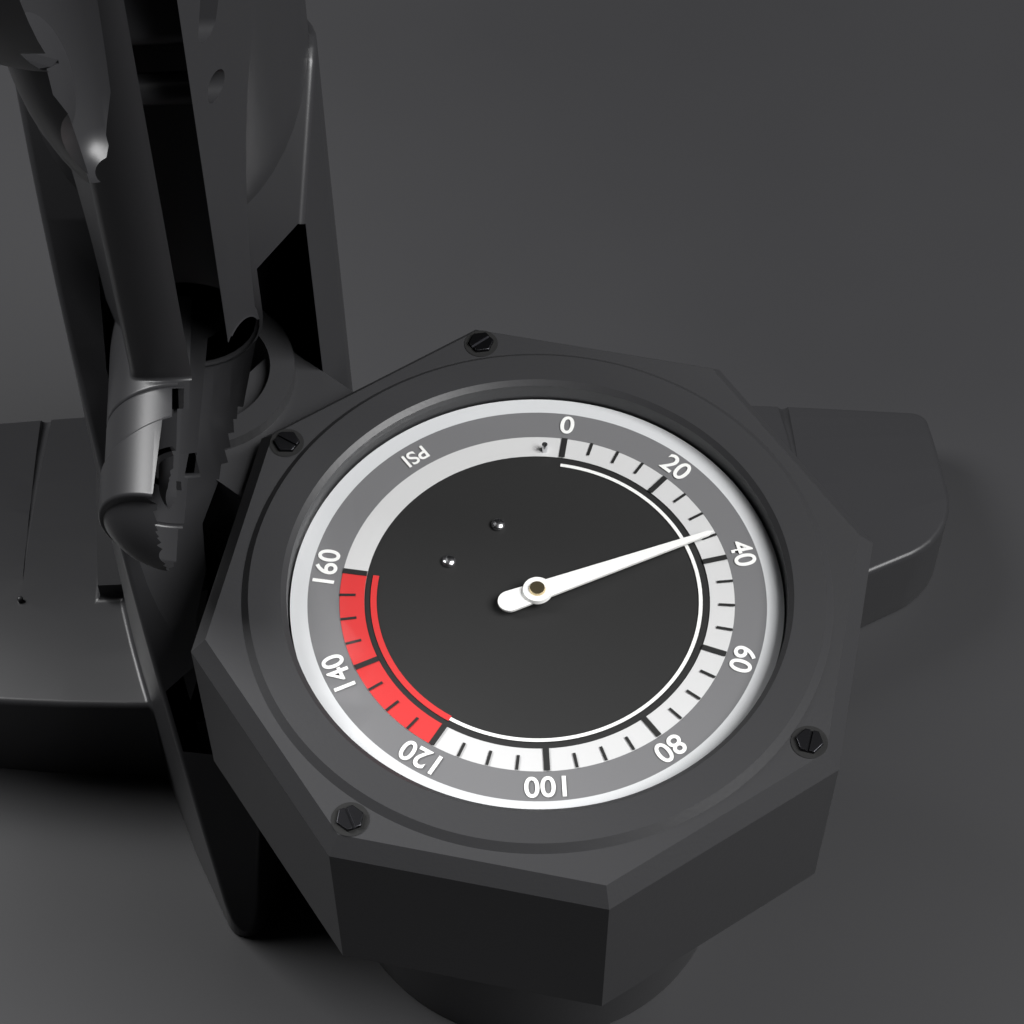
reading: 35 psi
